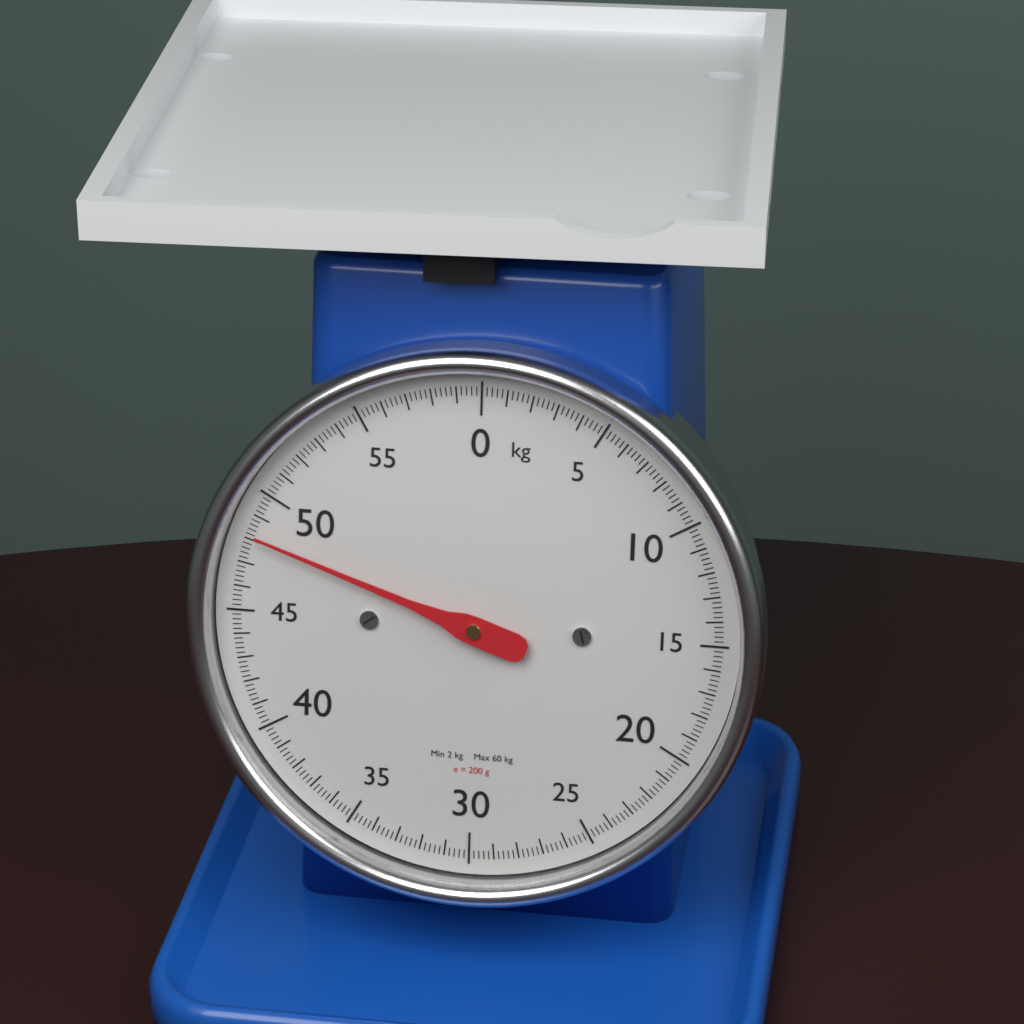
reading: 48.2 kg
